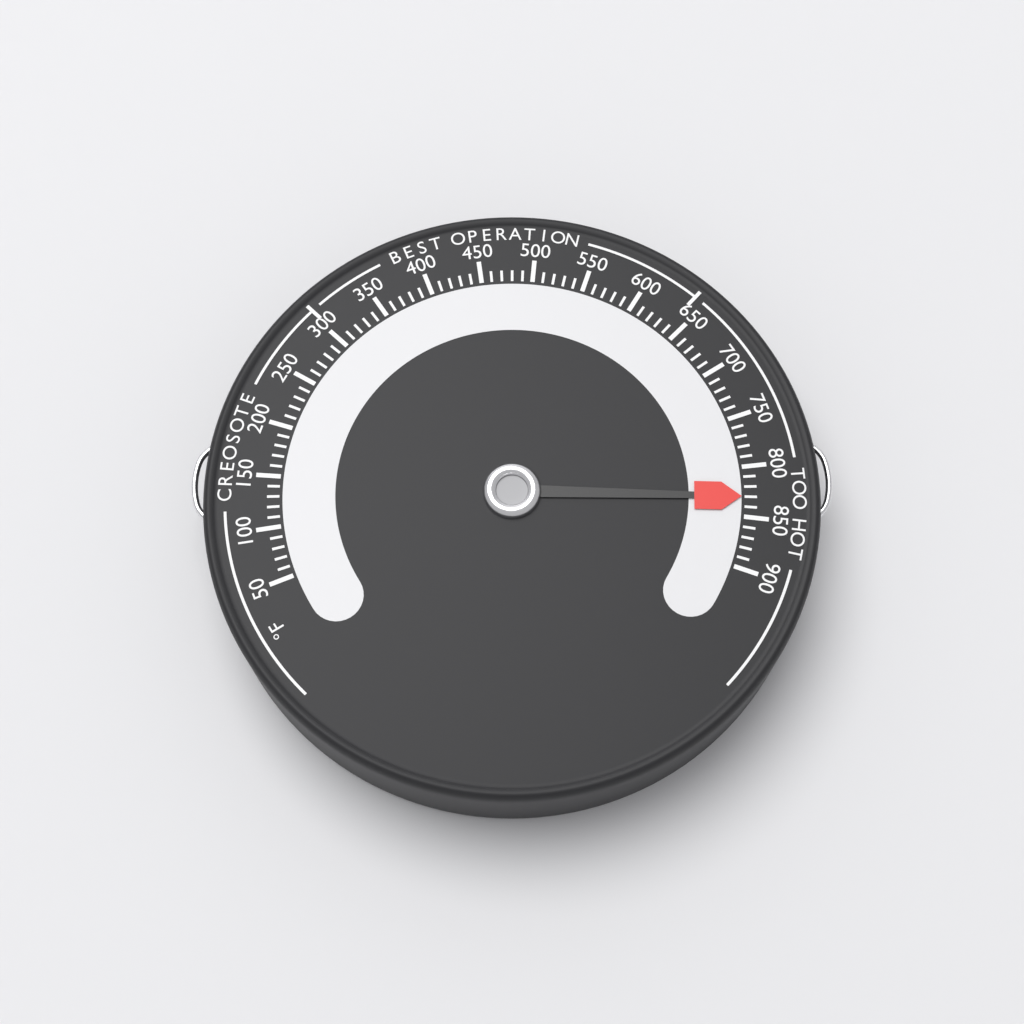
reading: 830 °F
